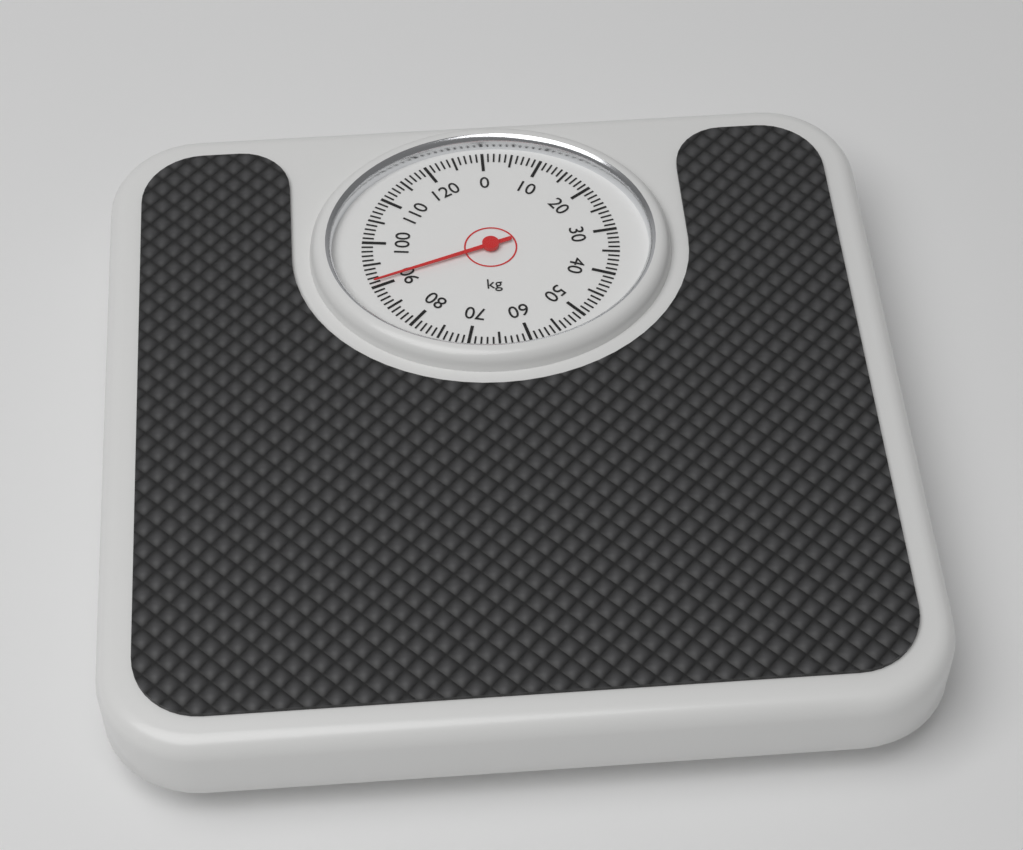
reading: 91 kg
